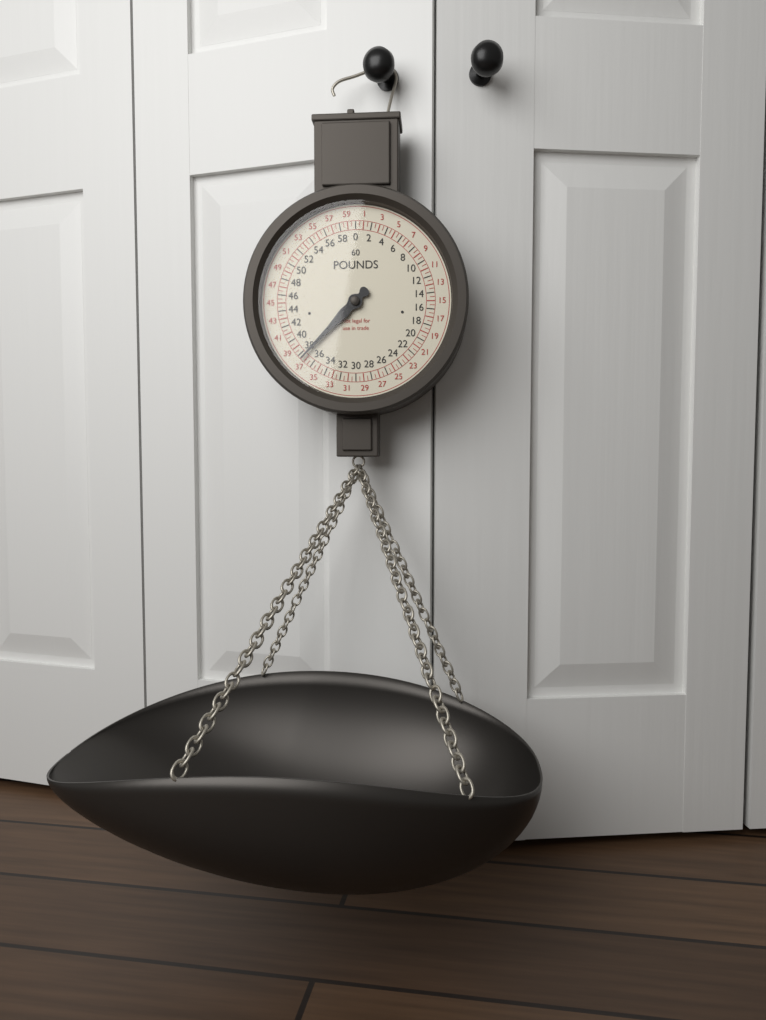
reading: 37.5 lb
